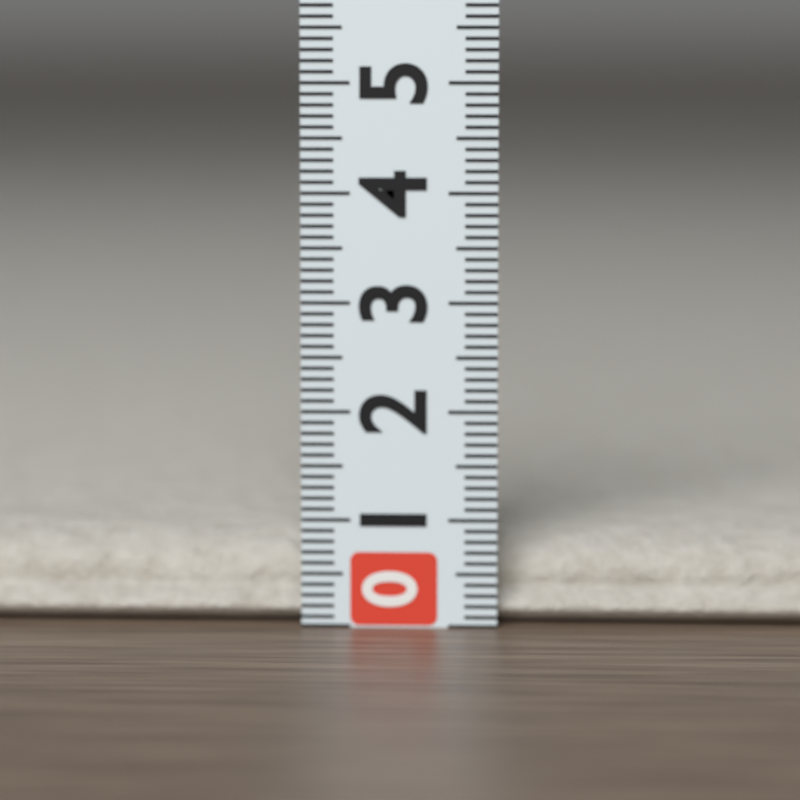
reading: 0.8 (no unit)
